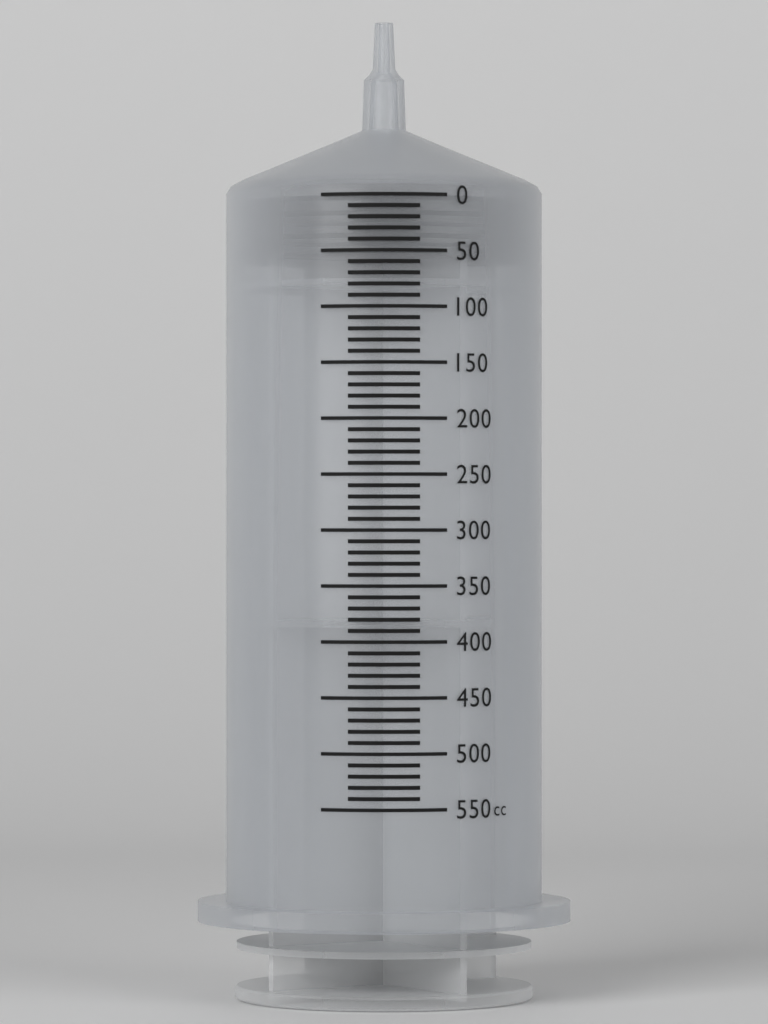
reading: 0 cc
